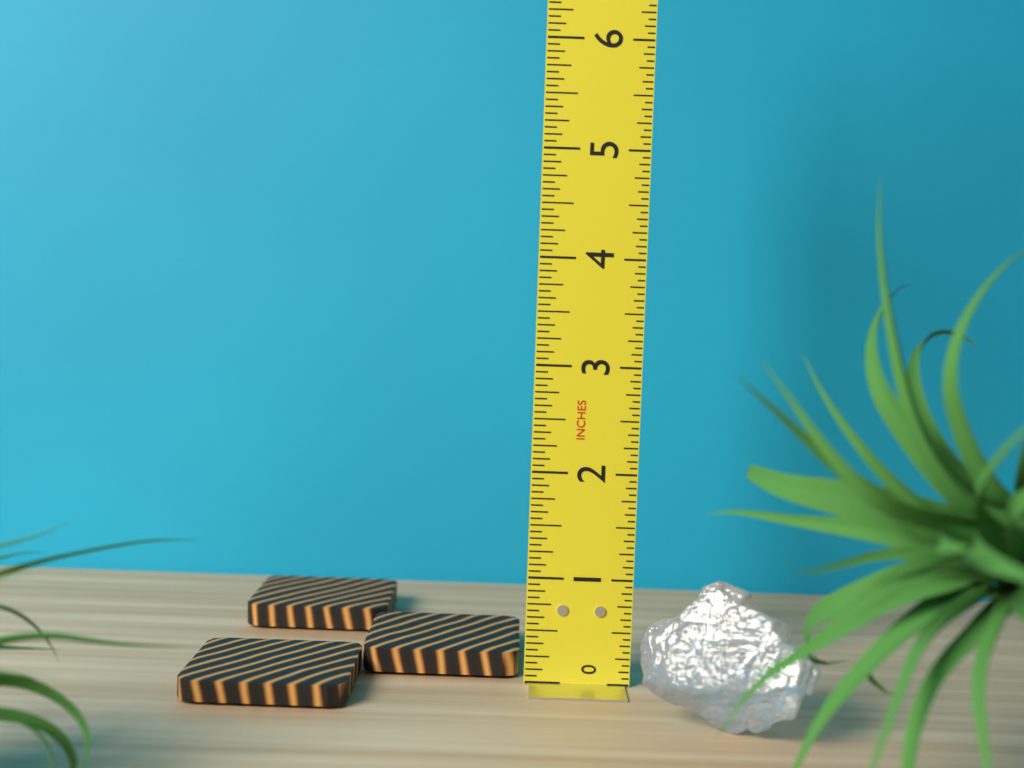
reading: 0.2500 in
